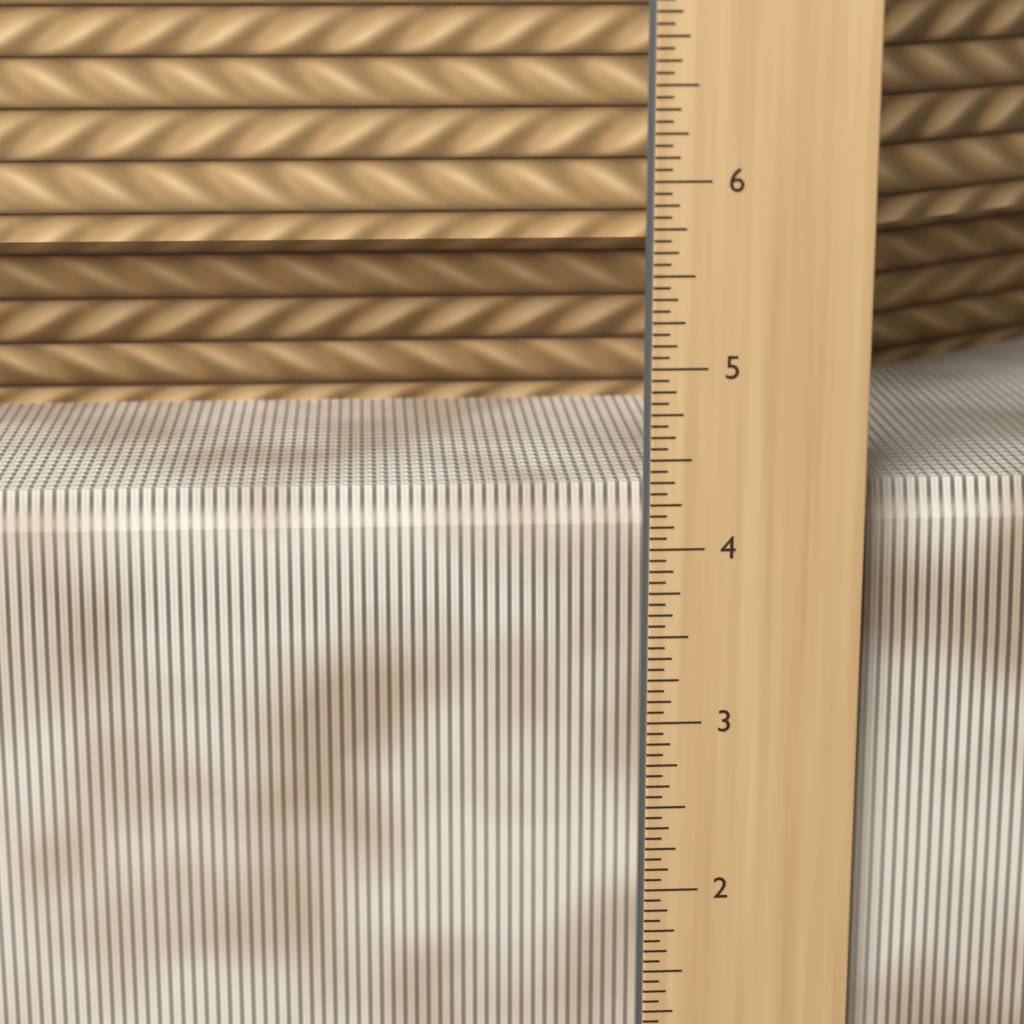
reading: 4.3125 in
